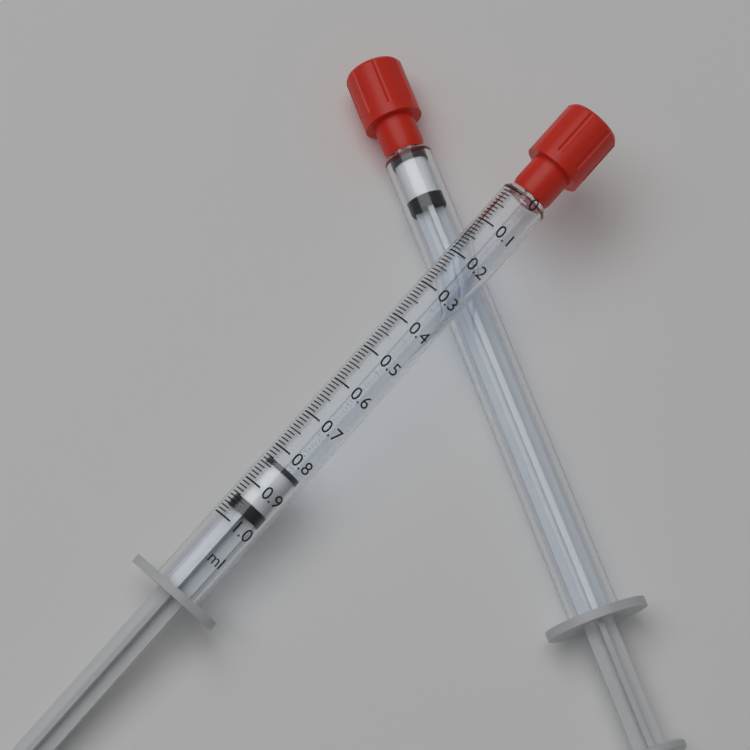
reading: 0.83 ml
